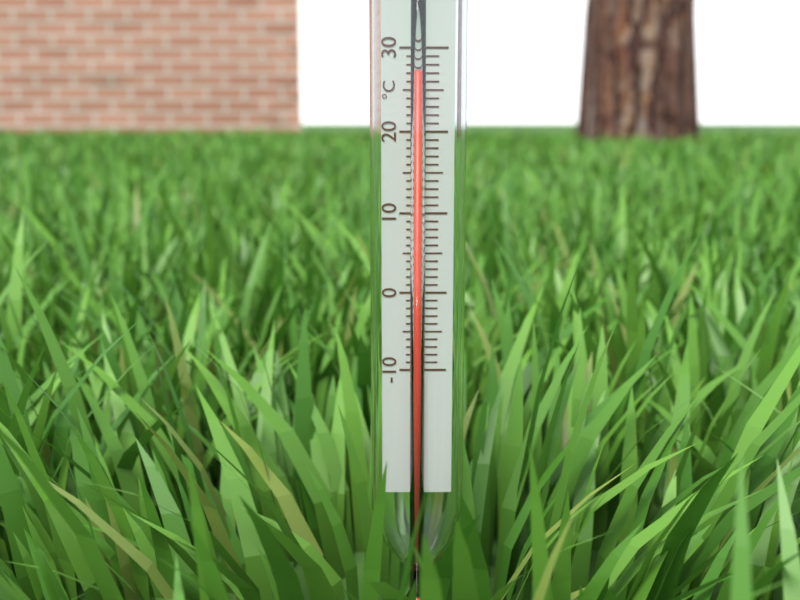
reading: 27 °C
